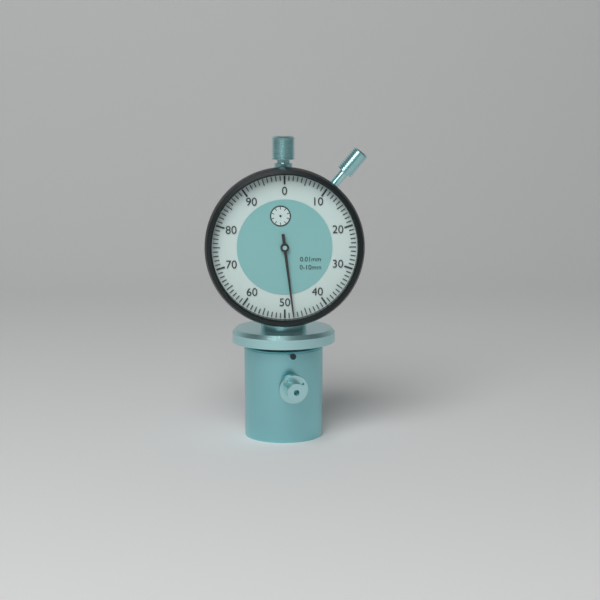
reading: 0.48 mm
